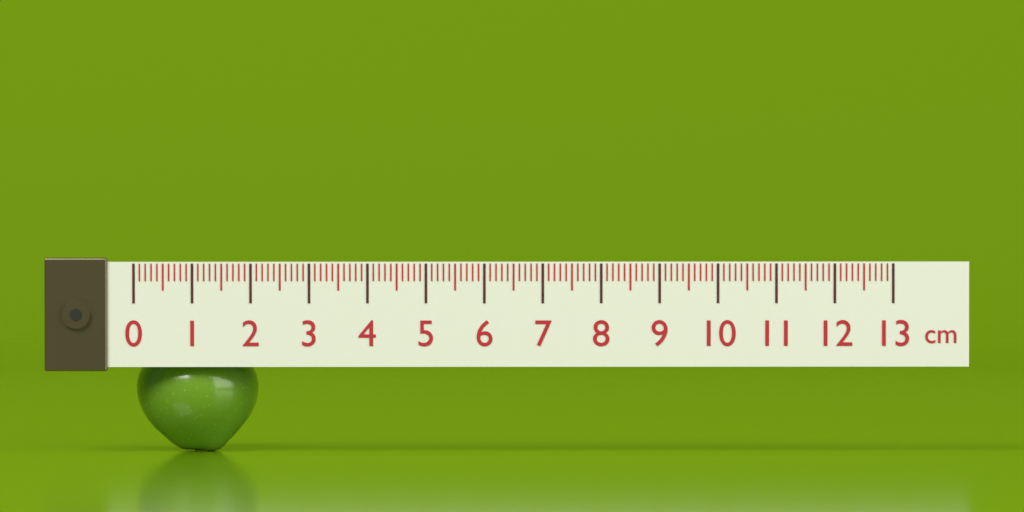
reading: 2.1 cm
